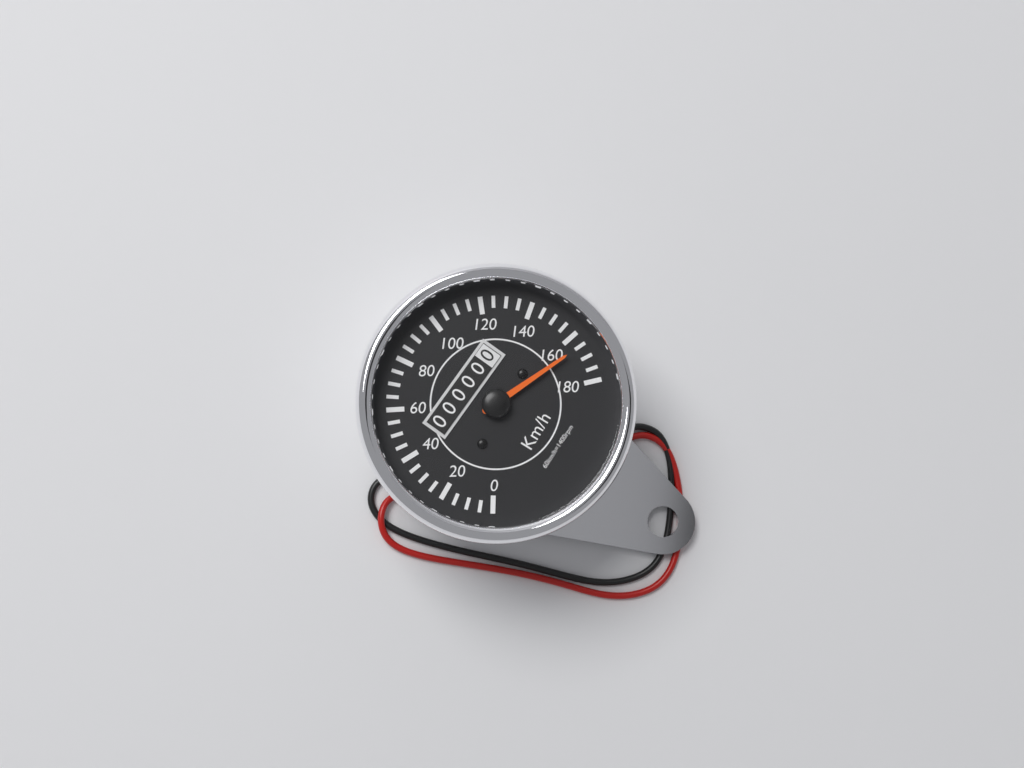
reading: 165 km/h
